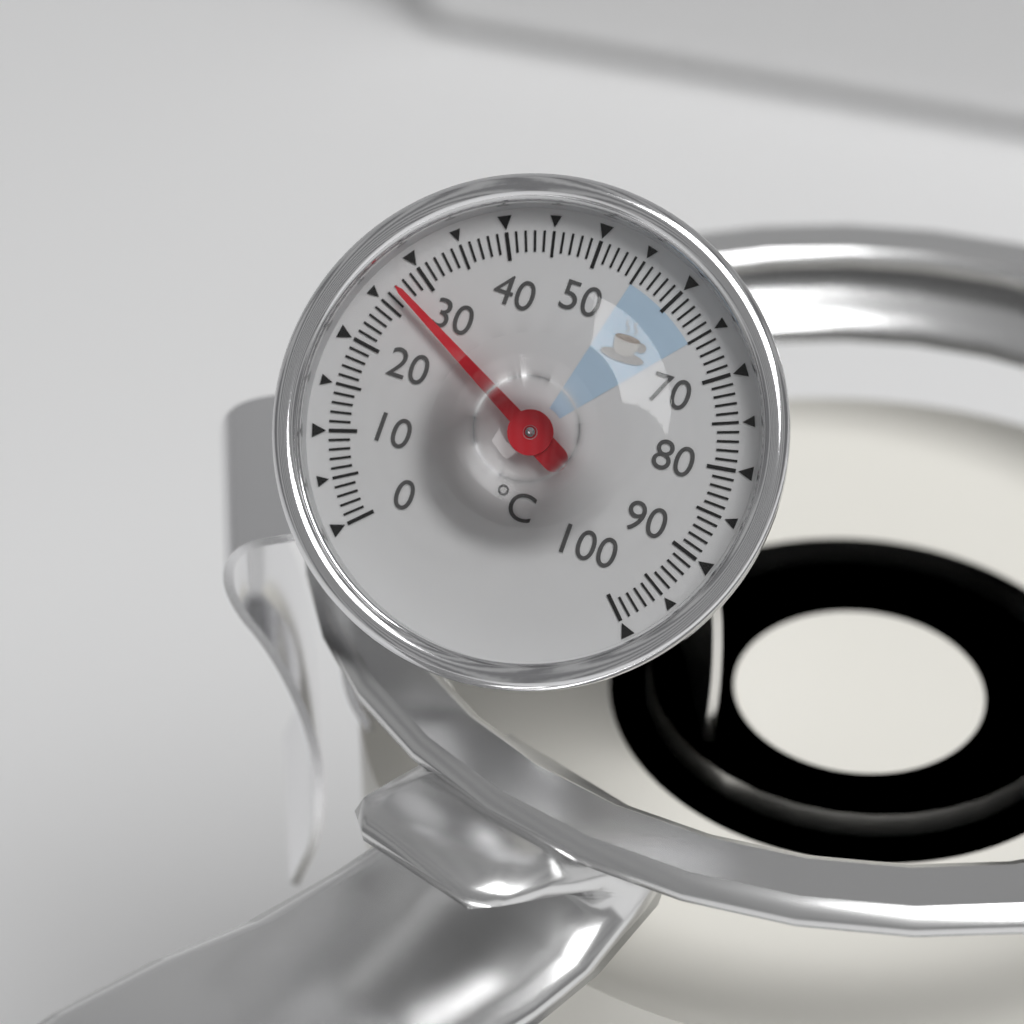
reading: 27 °C
